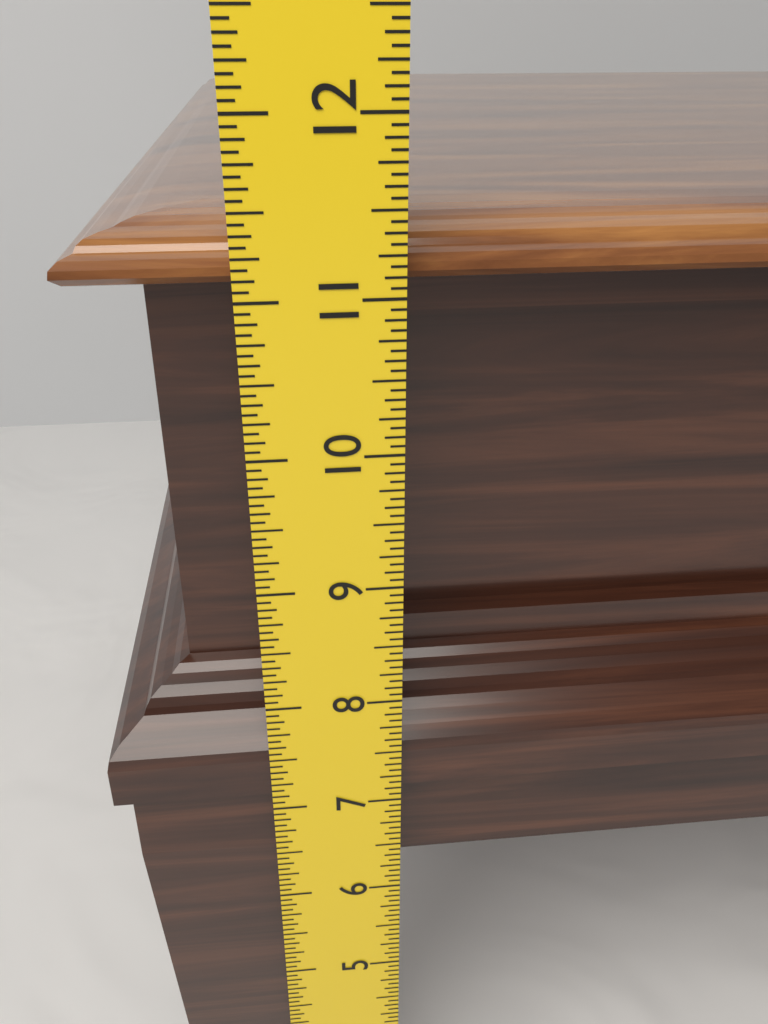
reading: 11.3750 in
